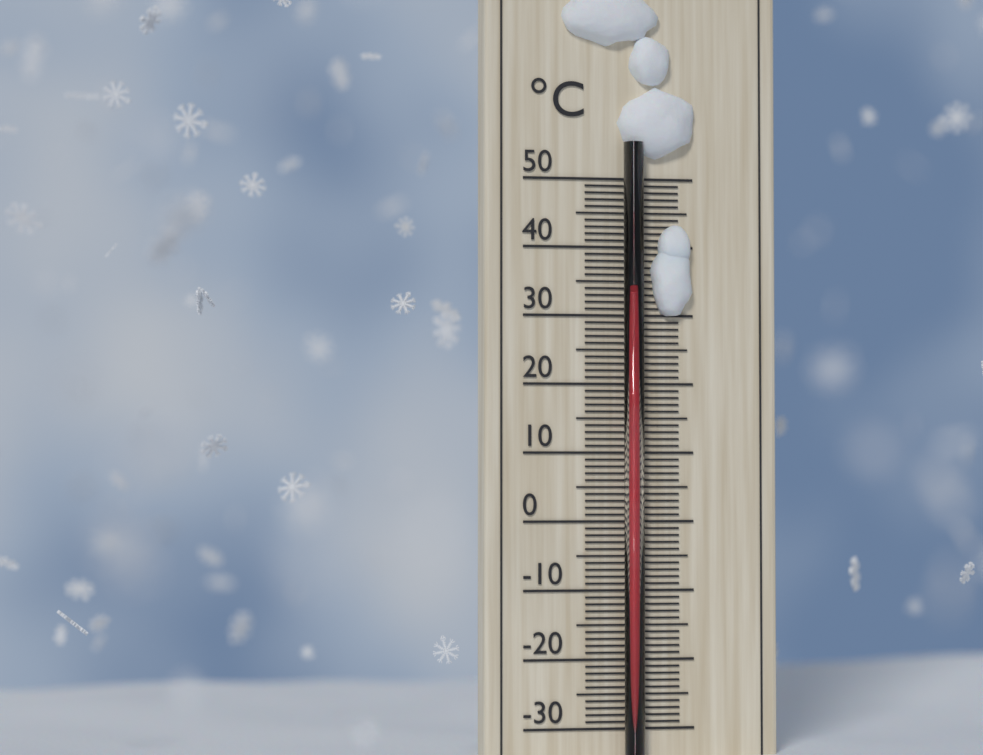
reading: 33 °C
